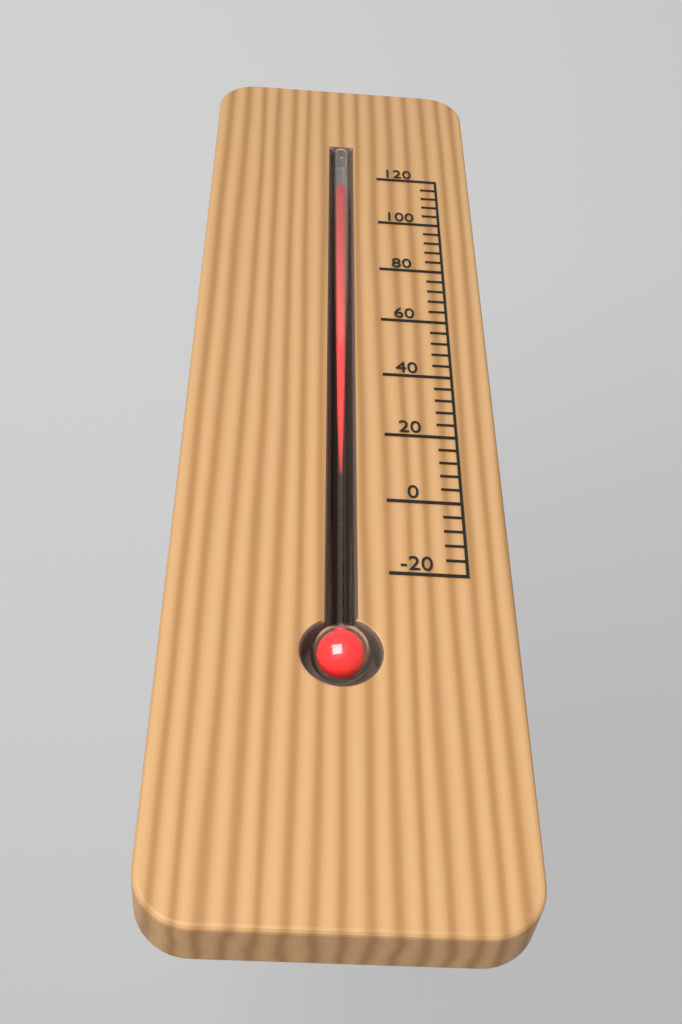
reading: 116 (no unit)
